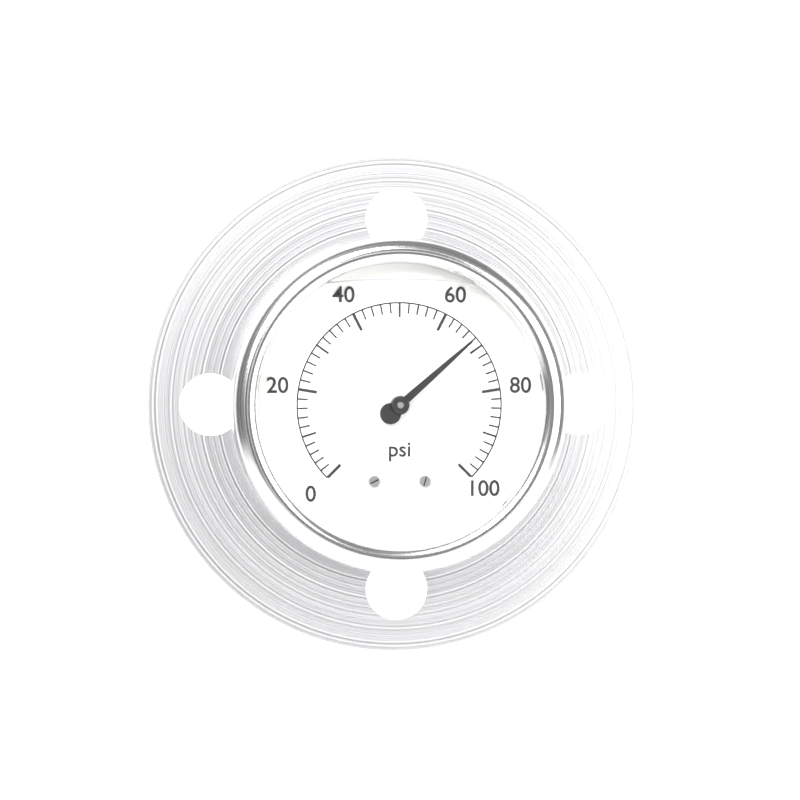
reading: 68 psi
